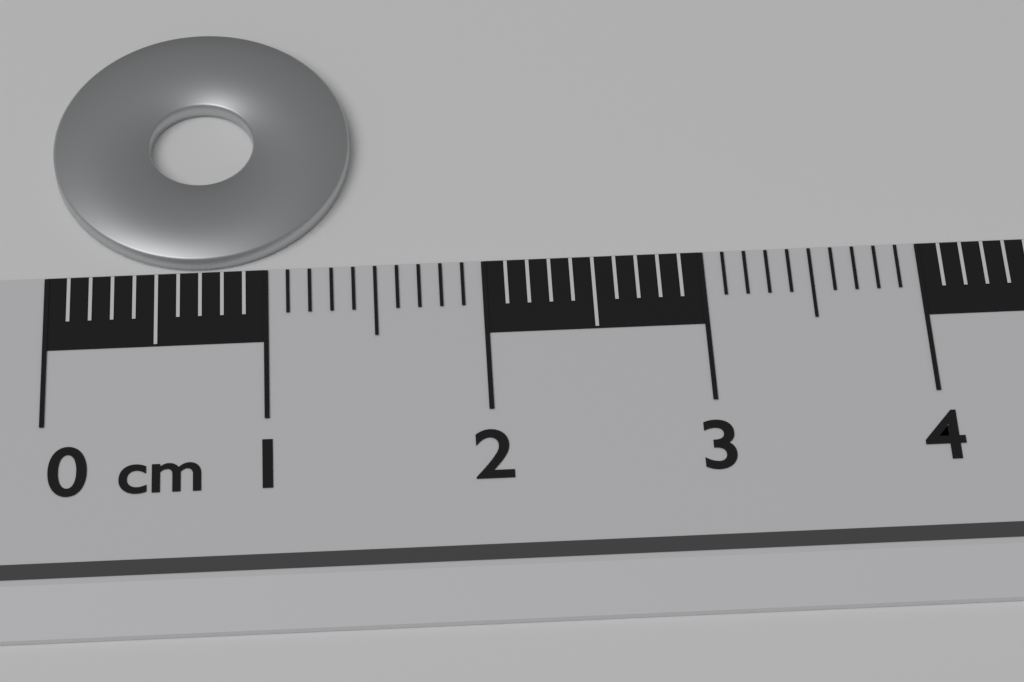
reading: 1.4 cm
